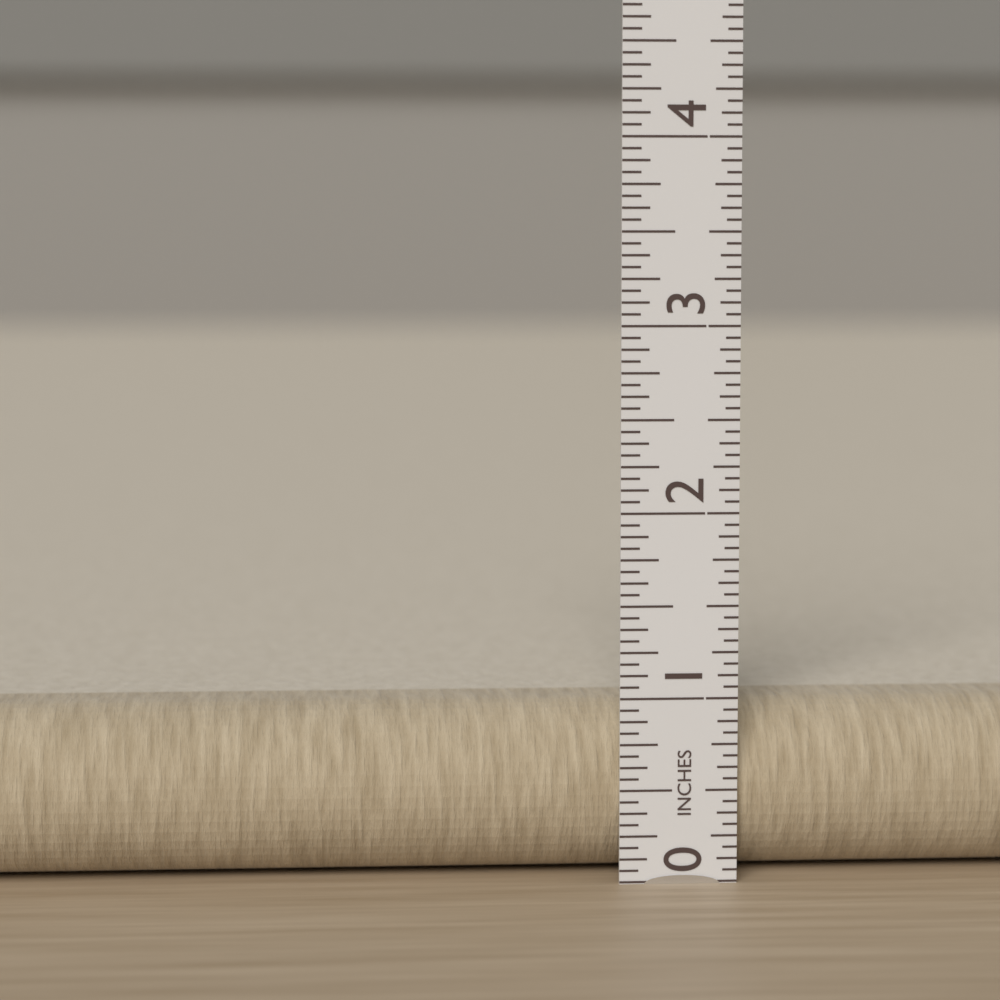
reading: 0.9375 in
